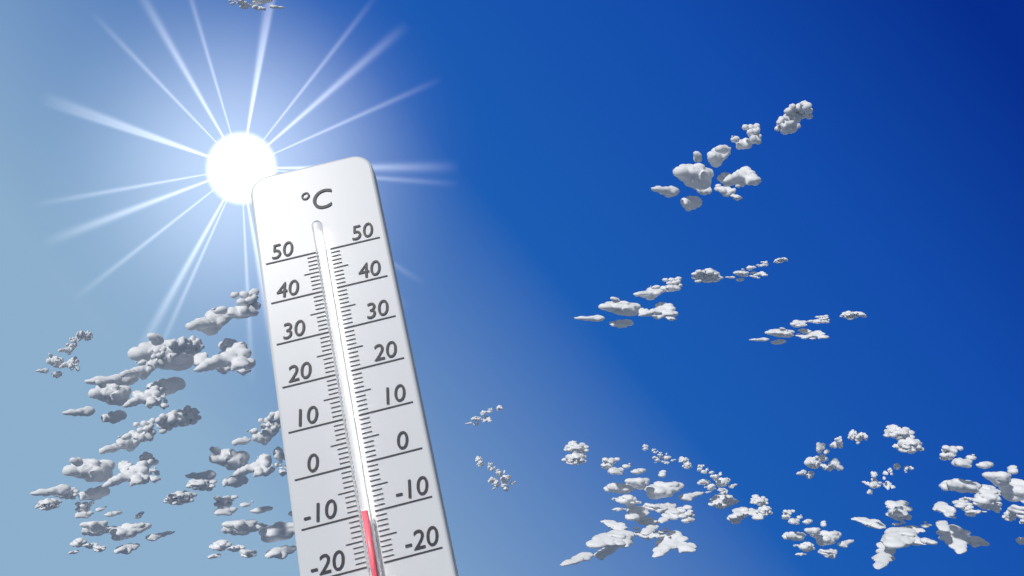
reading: -10 °C
